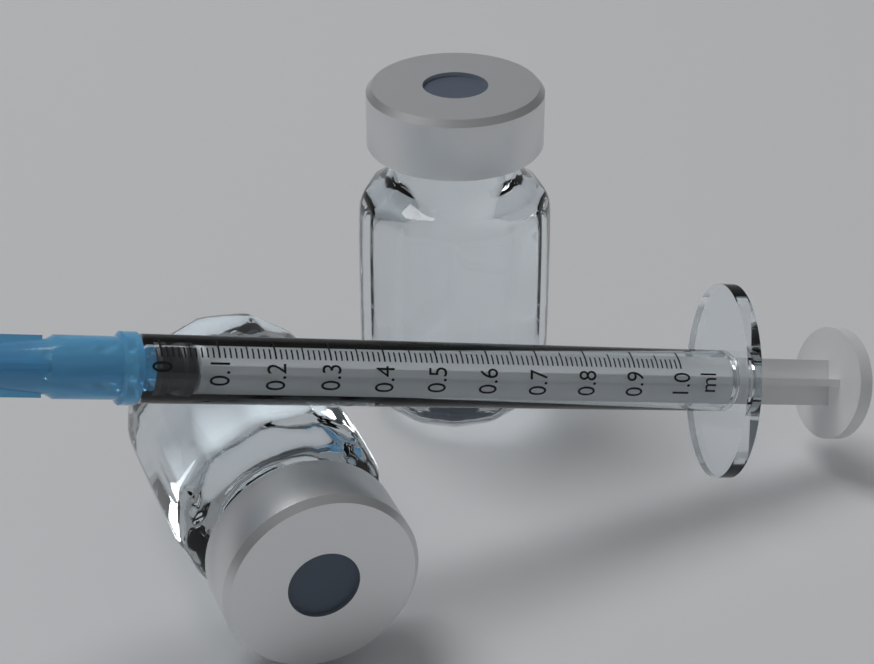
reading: 0.00 ml
